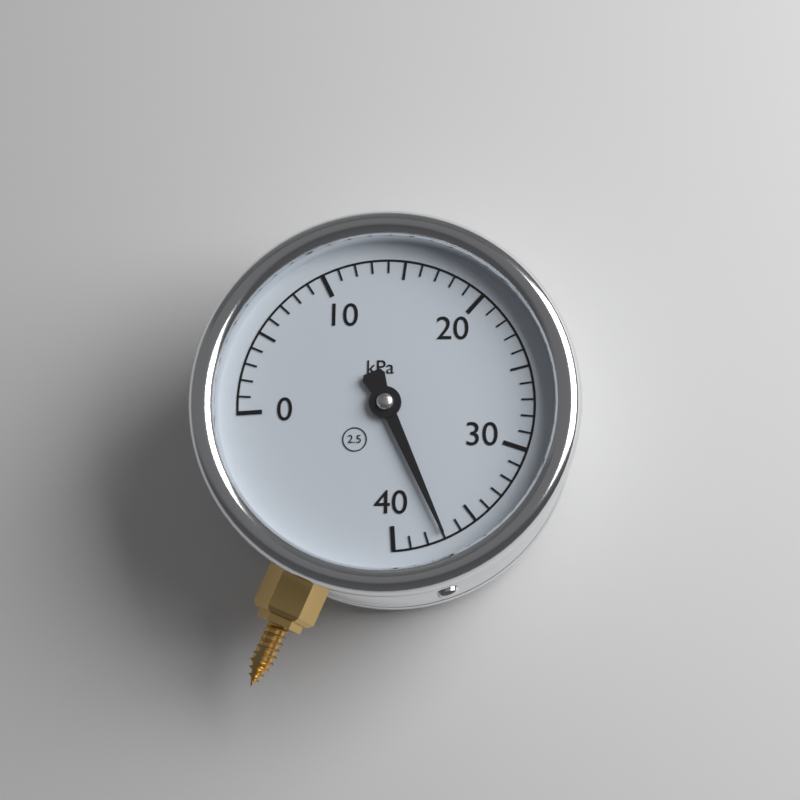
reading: 37 kPa
